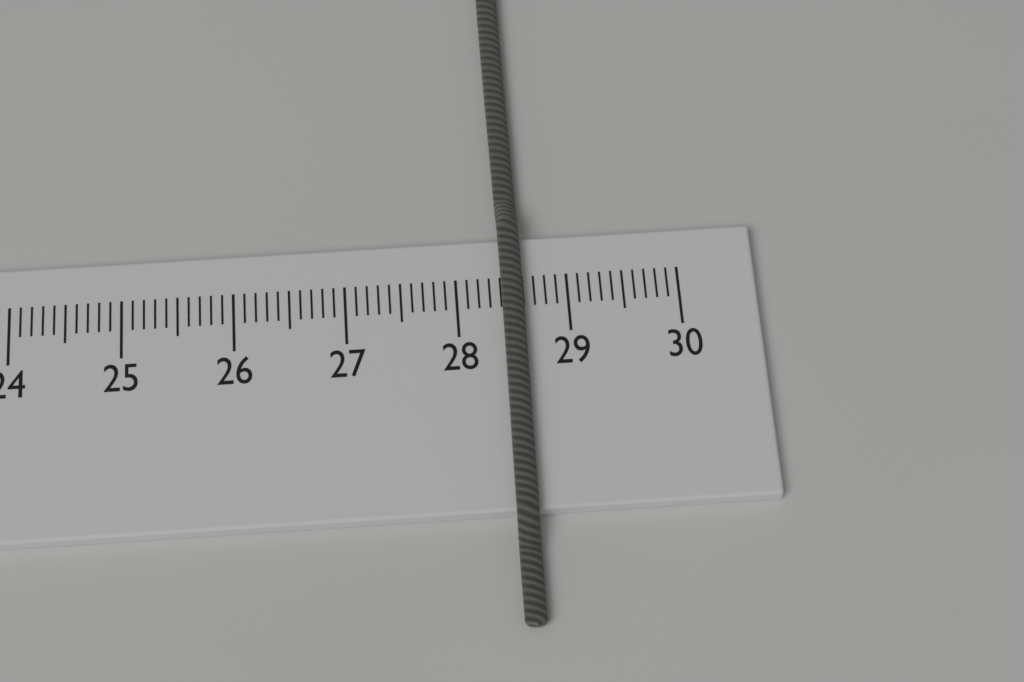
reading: 28.6 cm
